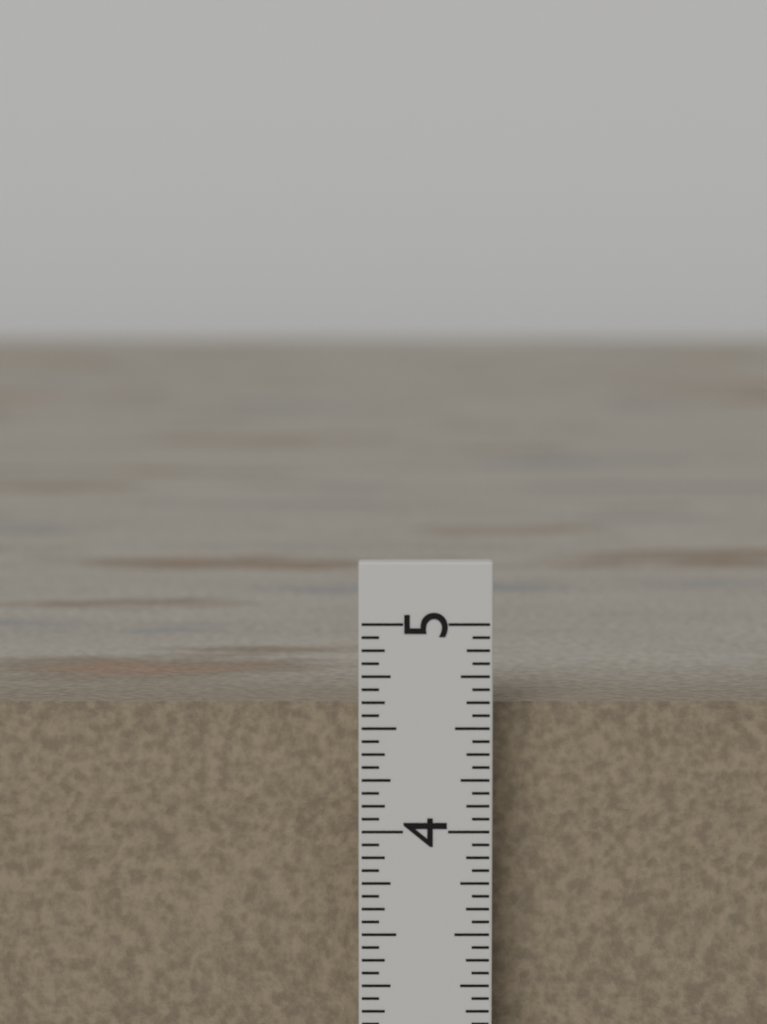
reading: 4.5625 in
